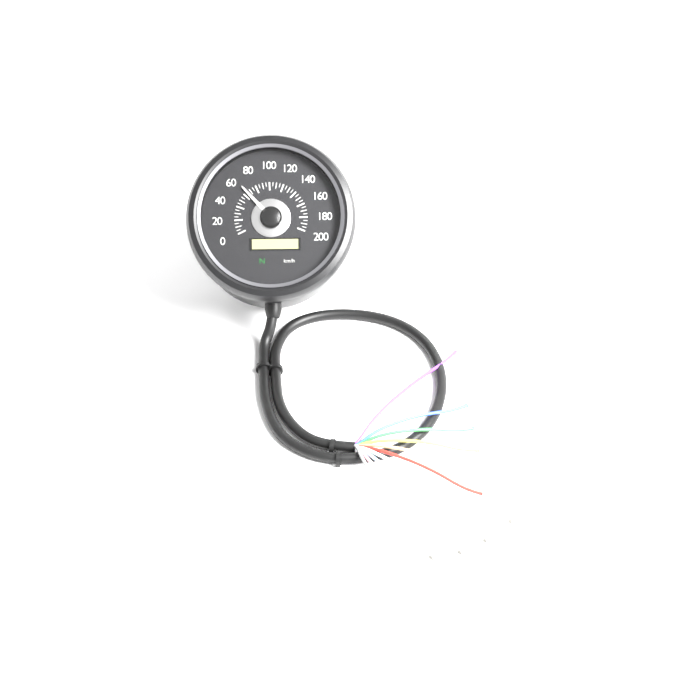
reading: 65 km/h
